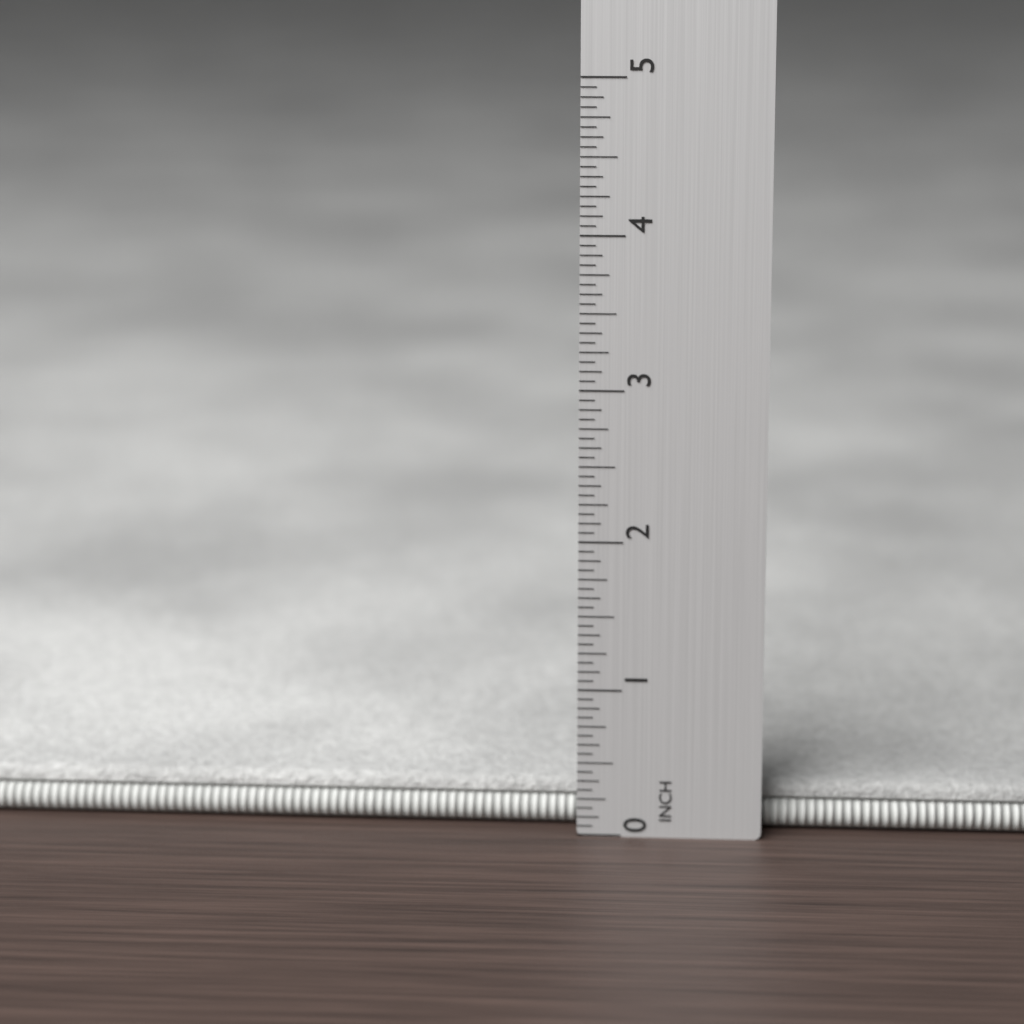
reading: 0.3125 in
